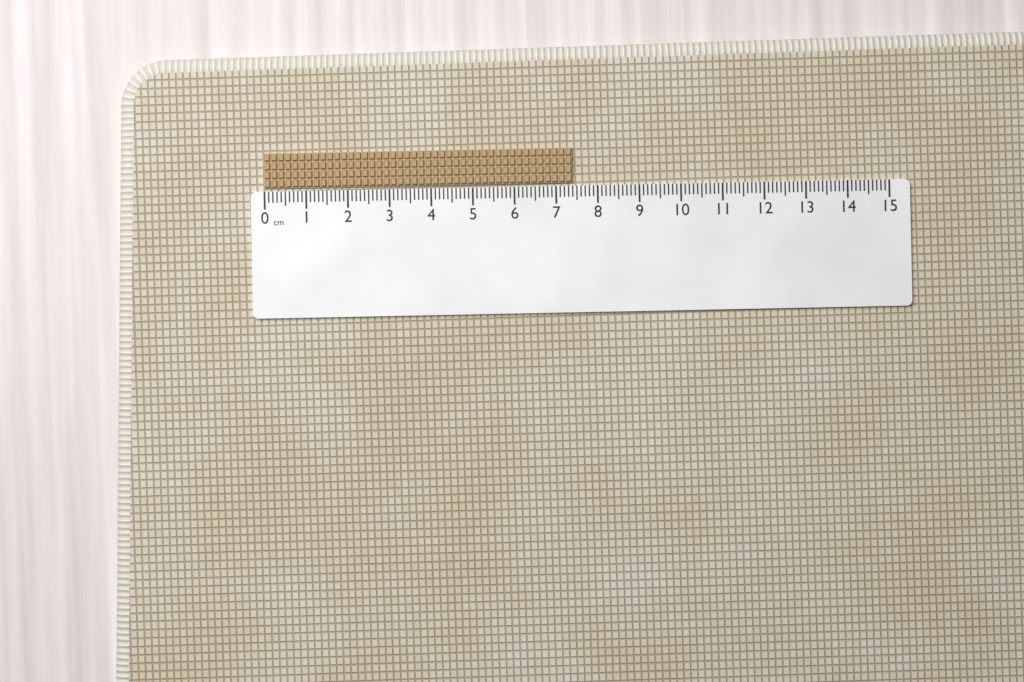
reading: 7.4 cm
